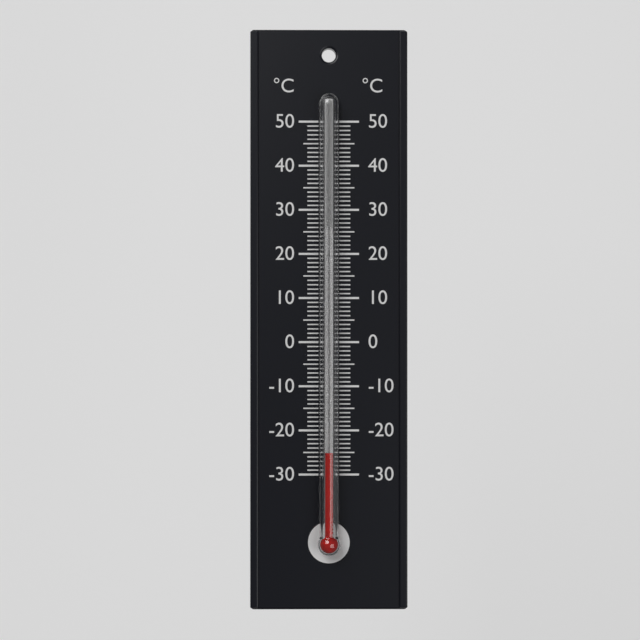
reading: -25 °C
